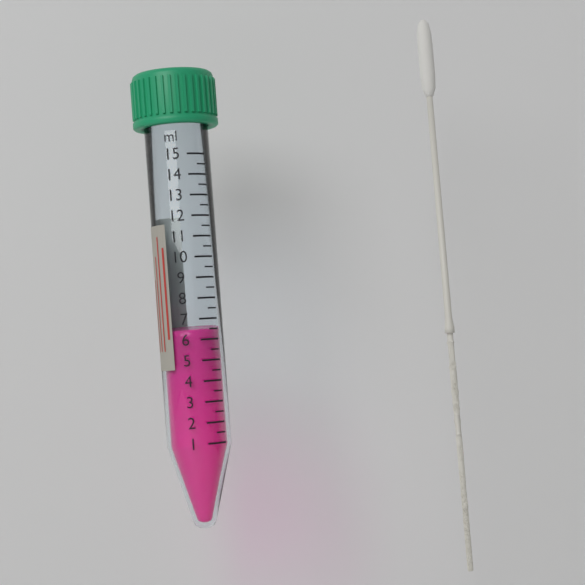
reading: 6.5 ml
